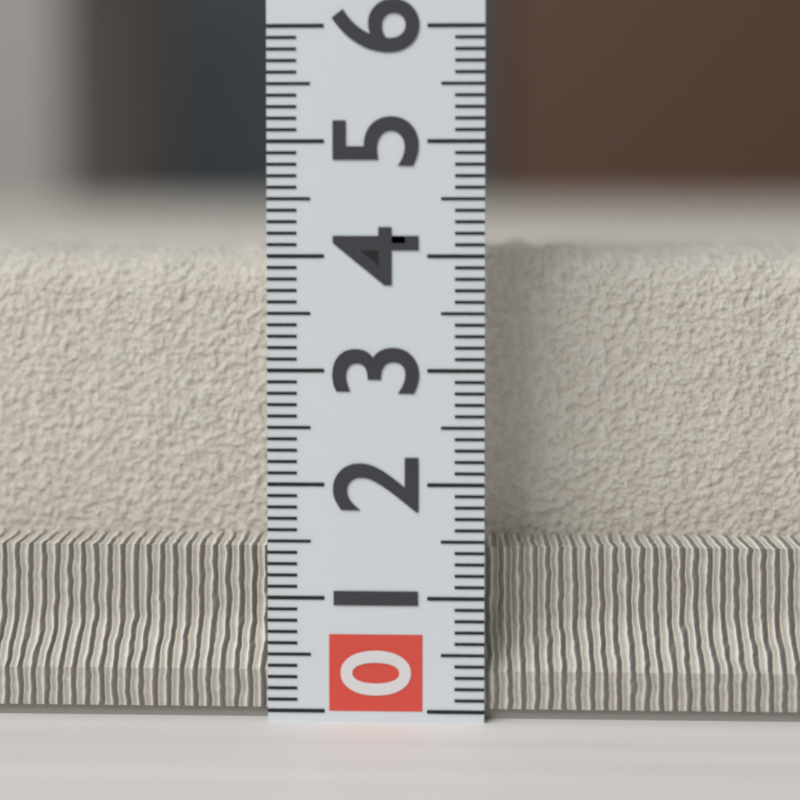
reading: 4.1 (no unit)
